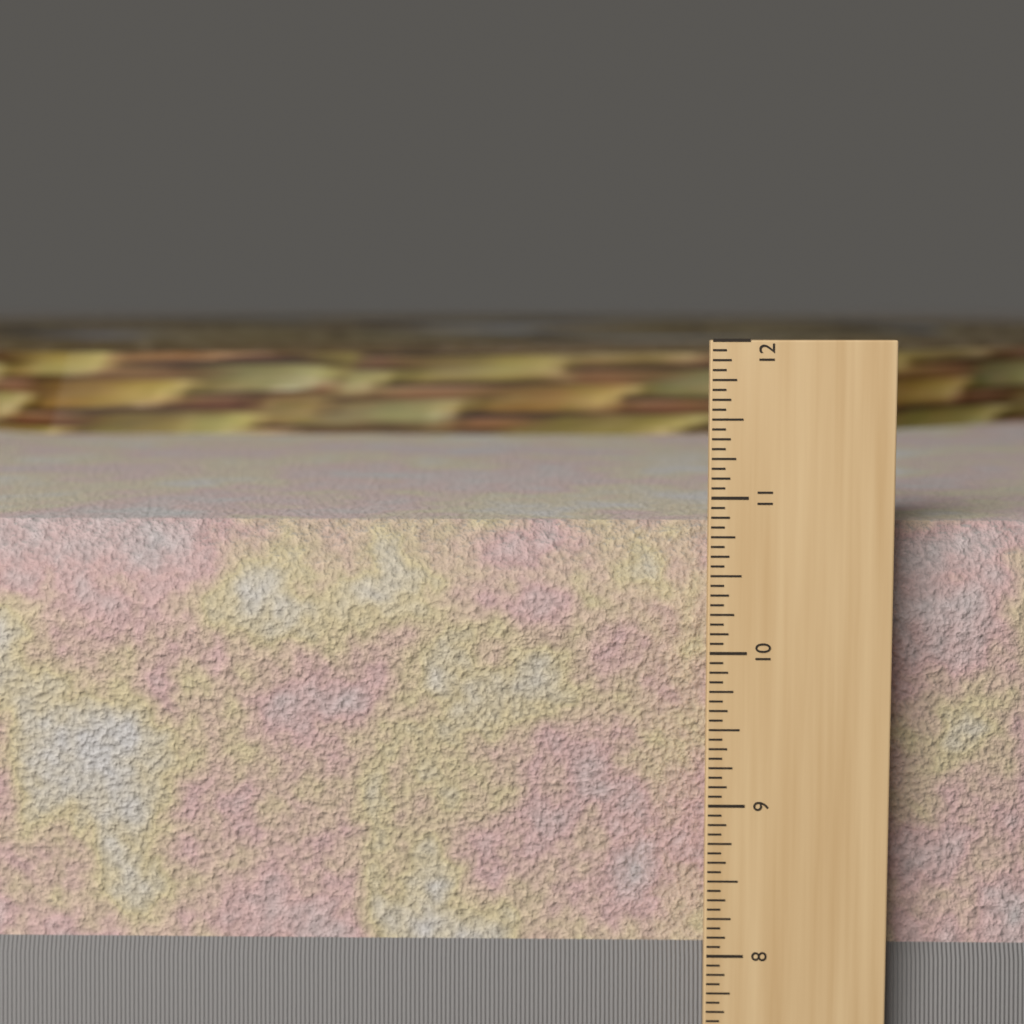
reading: 10.8125 in
